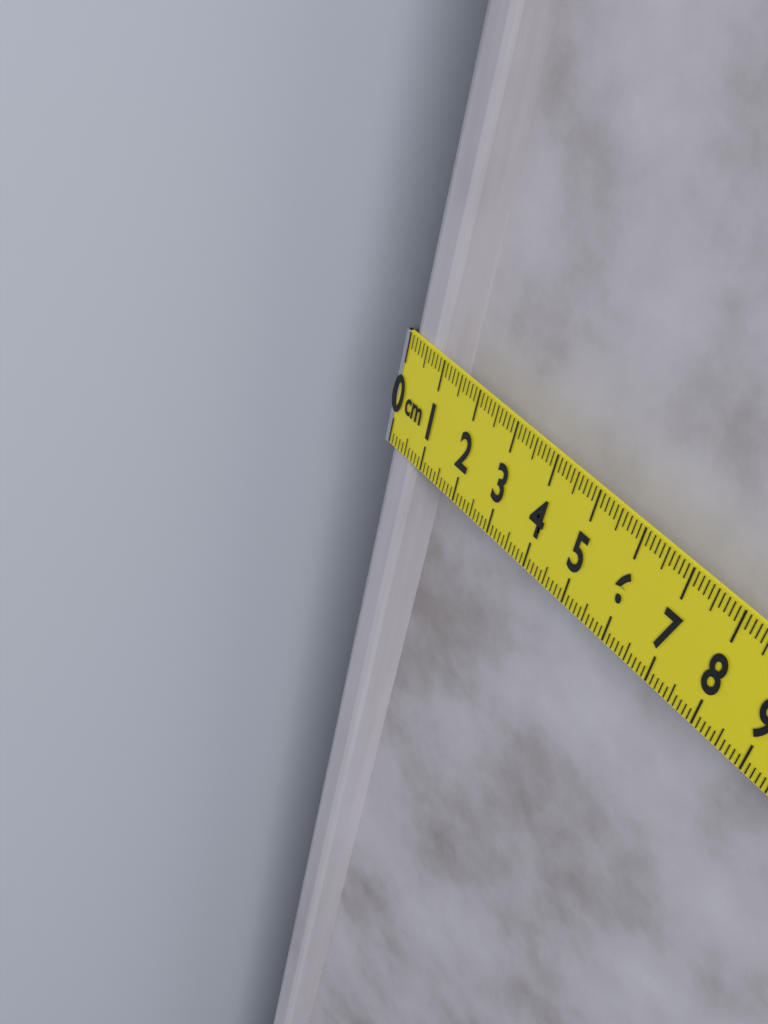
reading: 0.7 cm
